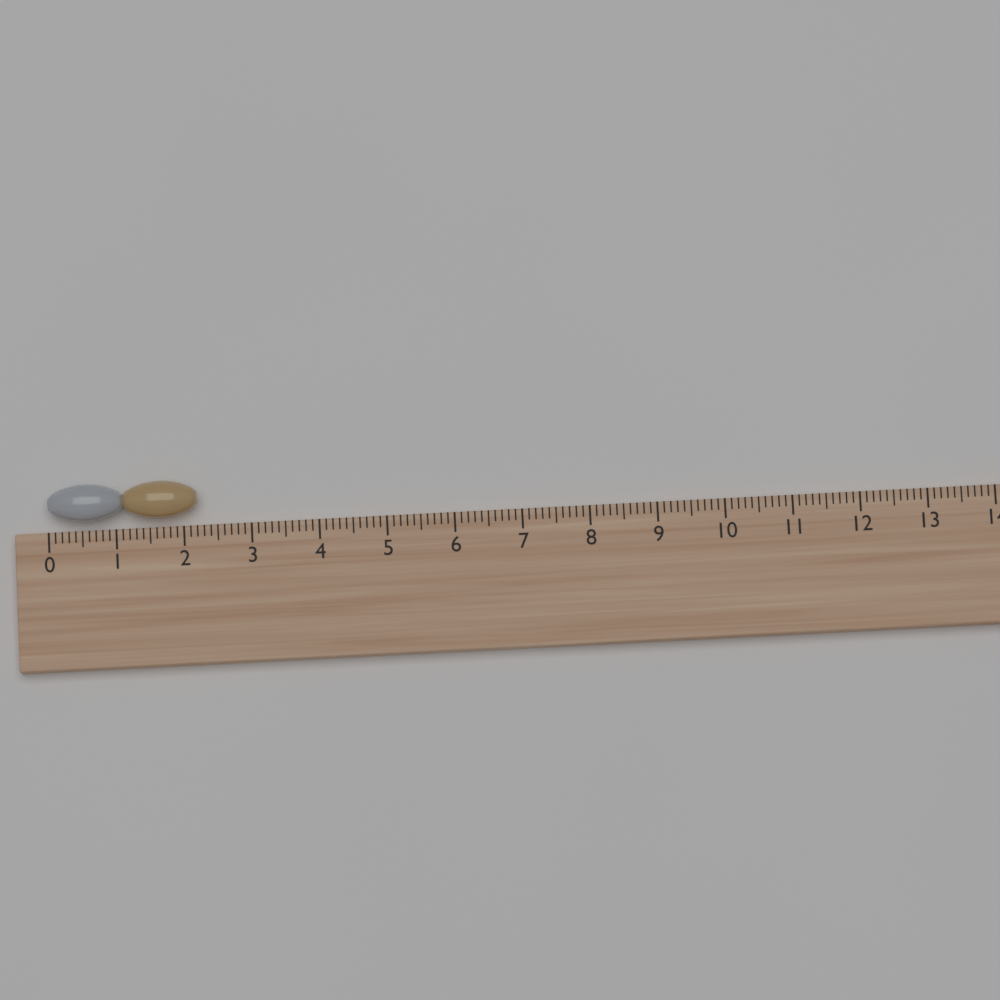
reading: 2.2 (no unit)
